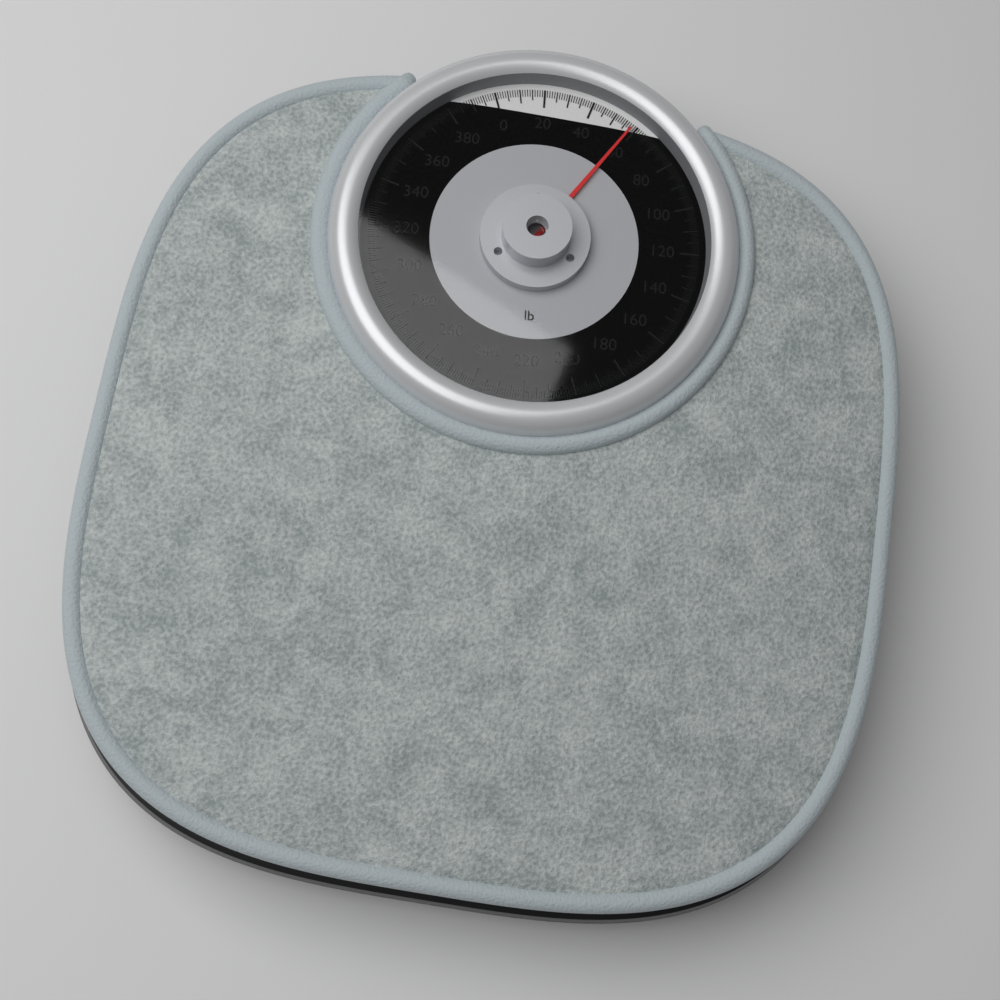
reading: 58 lb
